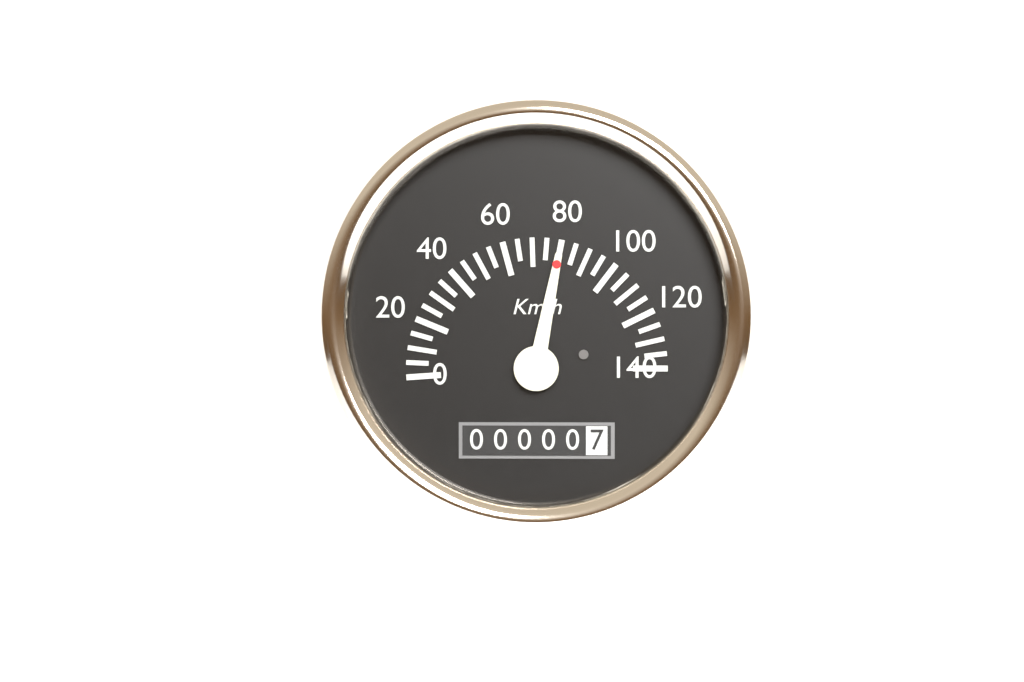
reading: 80 km/h
